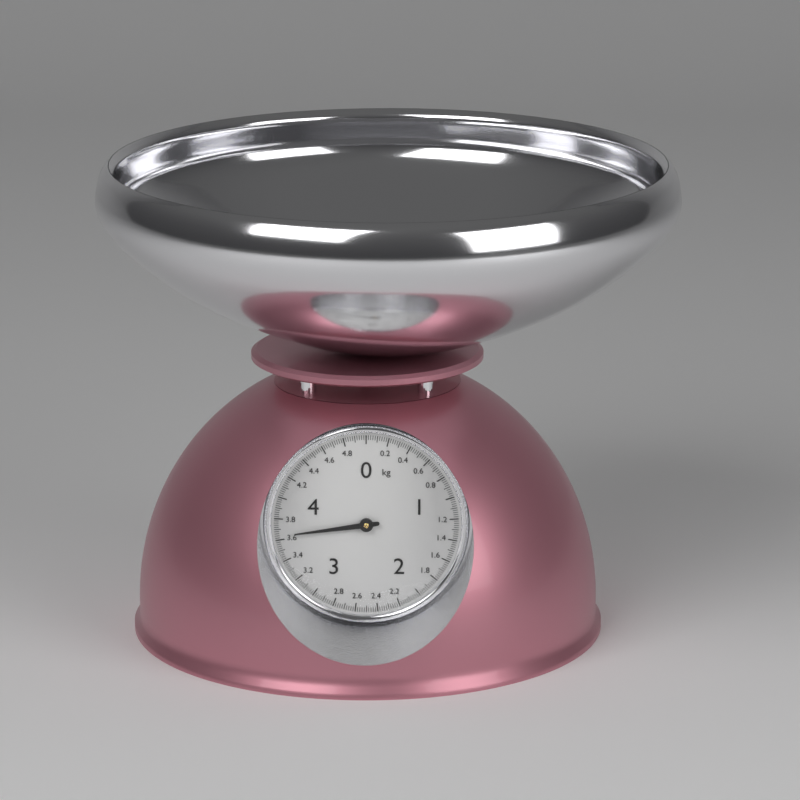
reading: 3.64 kg
